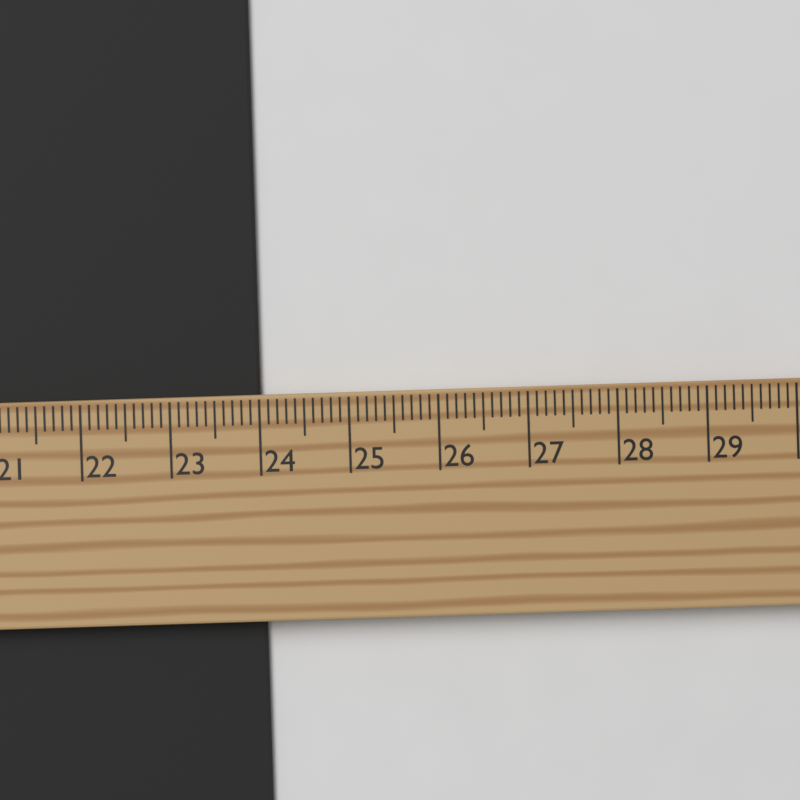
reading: 24.0 cm
